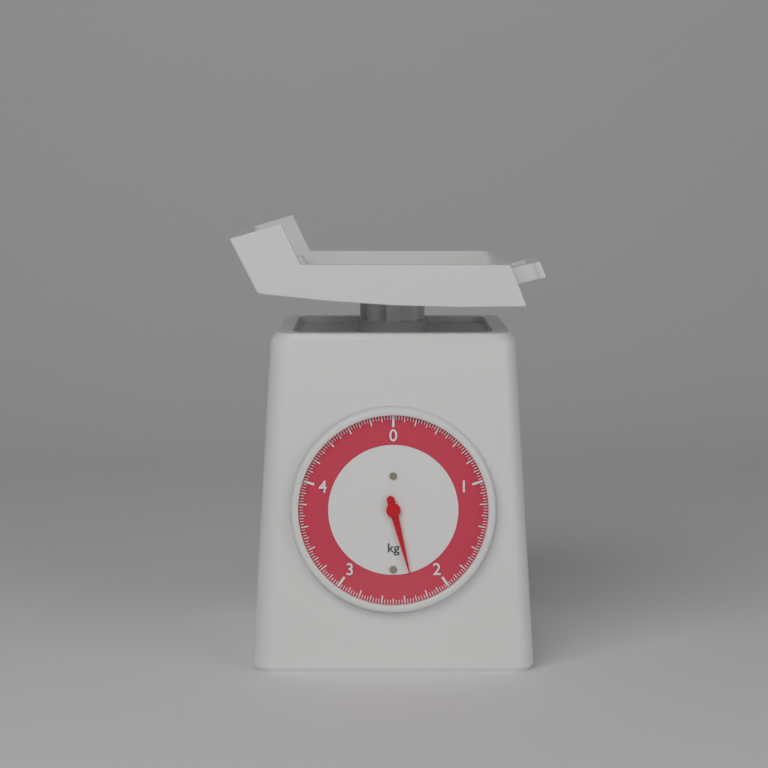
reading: 2.300 kg
